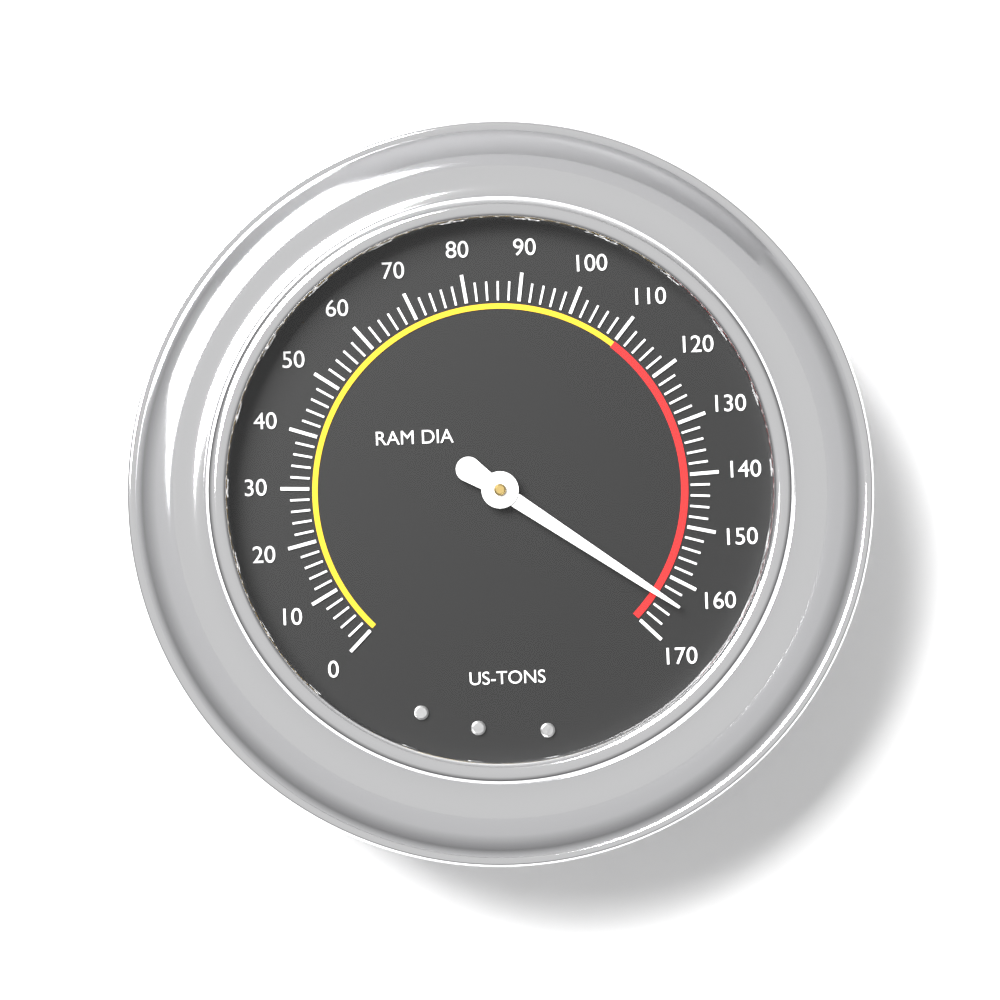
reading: 164 US-TONS
